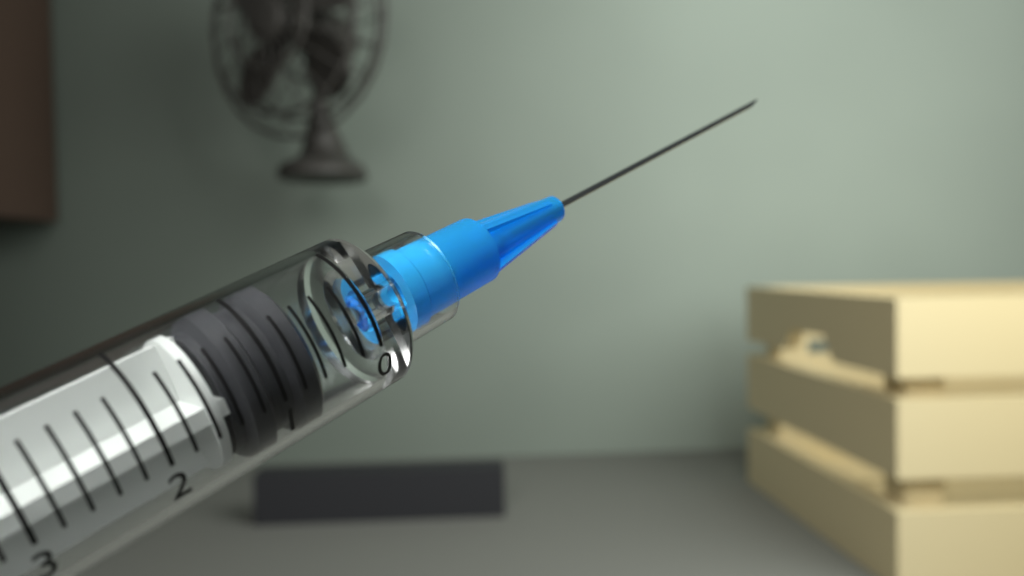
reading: 0.6 ml
